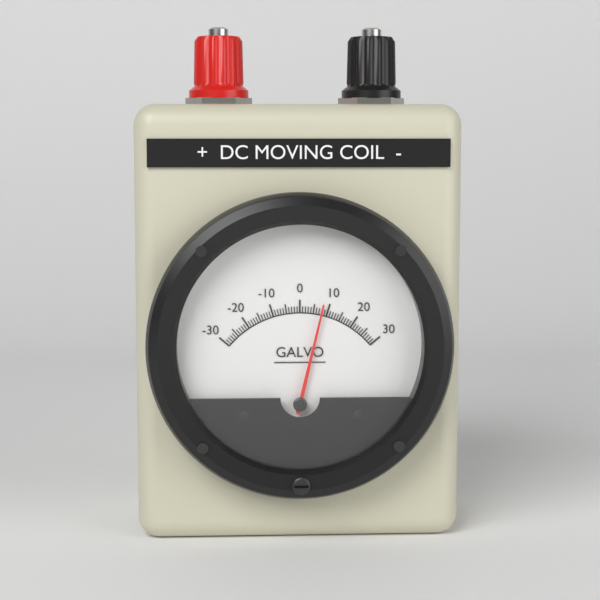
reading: 8 (no unit)
